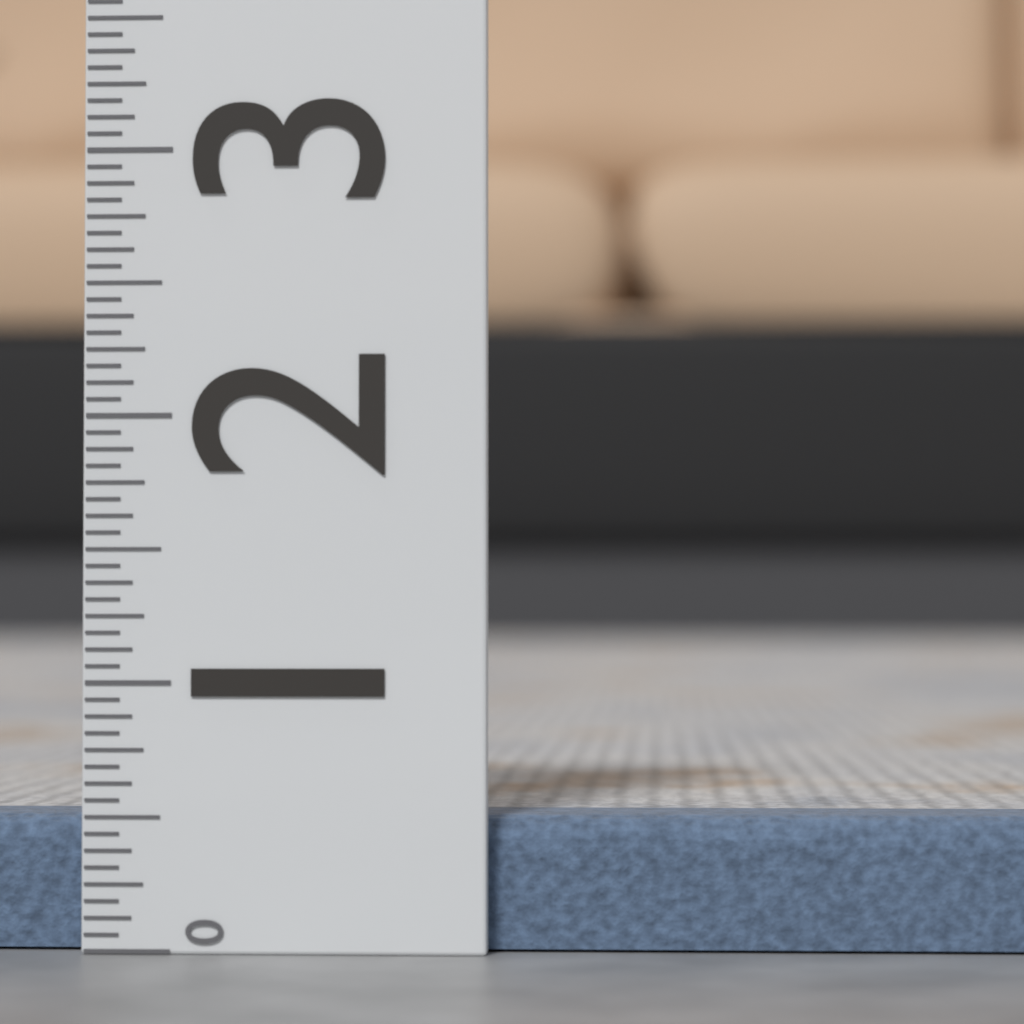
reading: 0.5000 (no unit)
